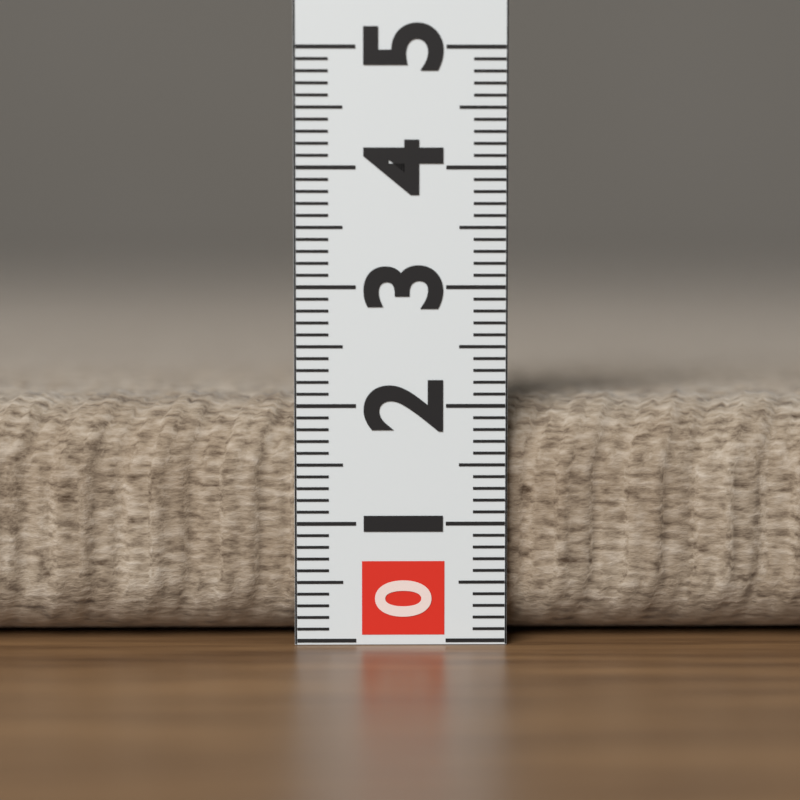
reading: 2.1 (no unit)
